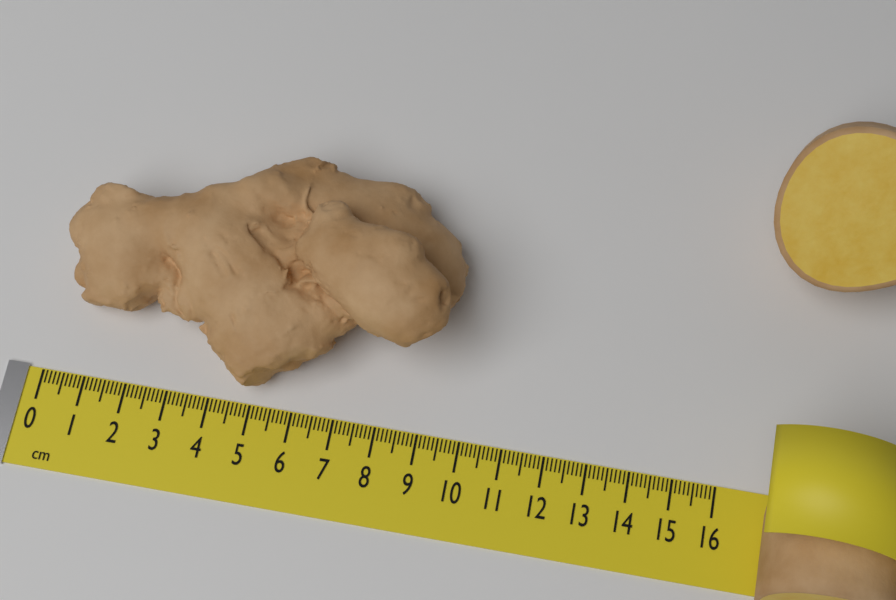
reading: 9.5 cm
